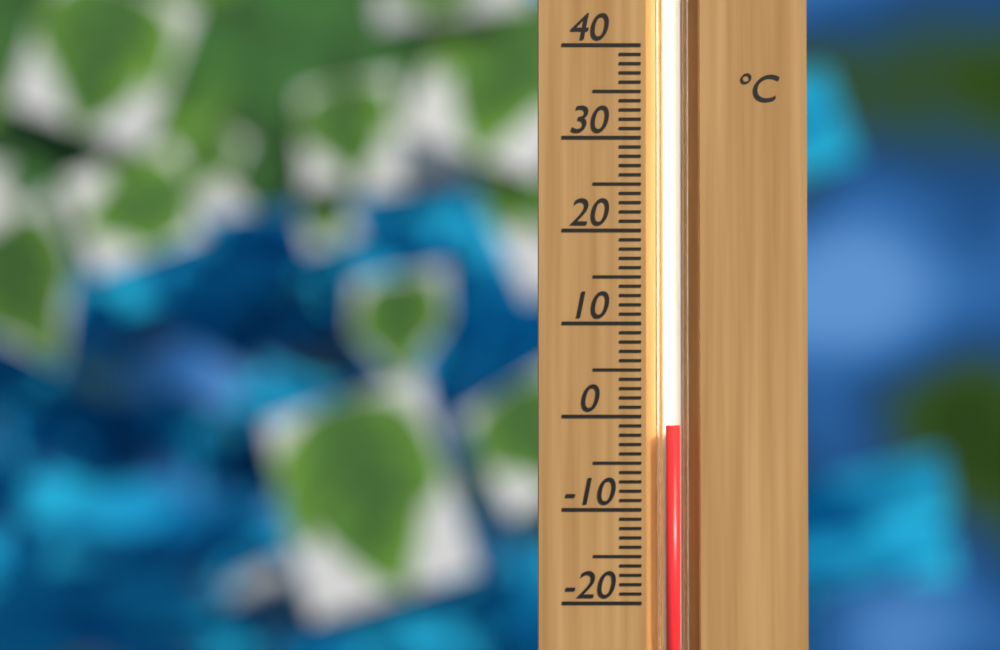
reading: -1 °C
